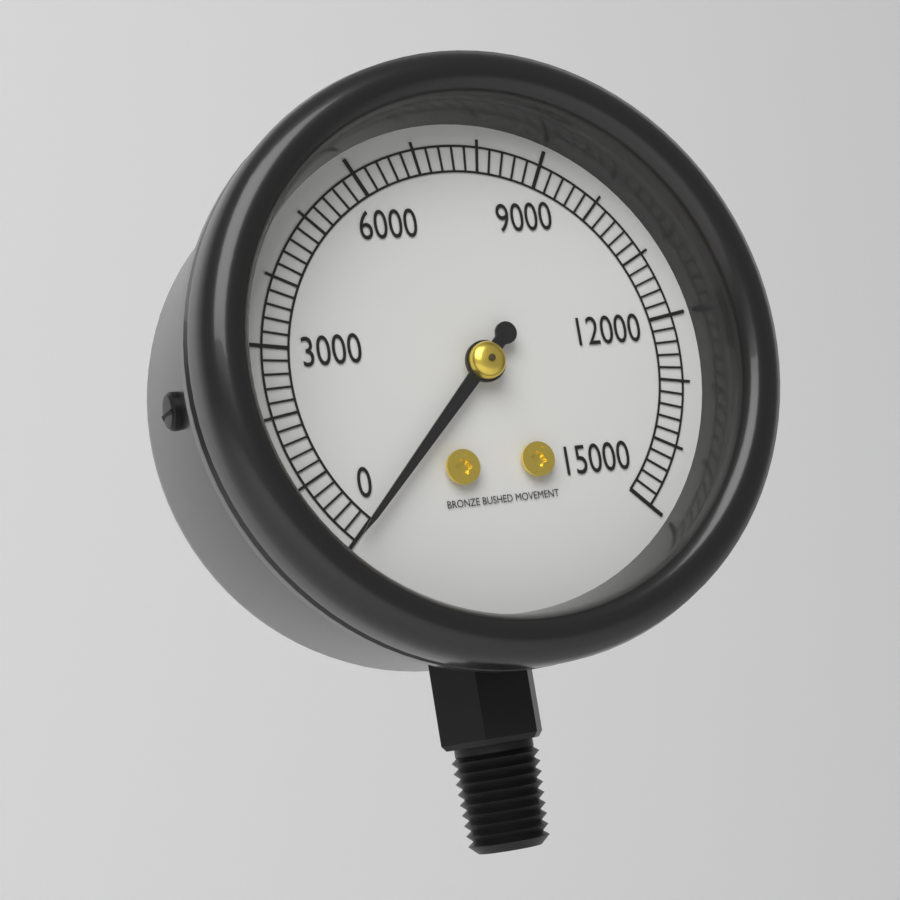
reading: 0 (no unit)
